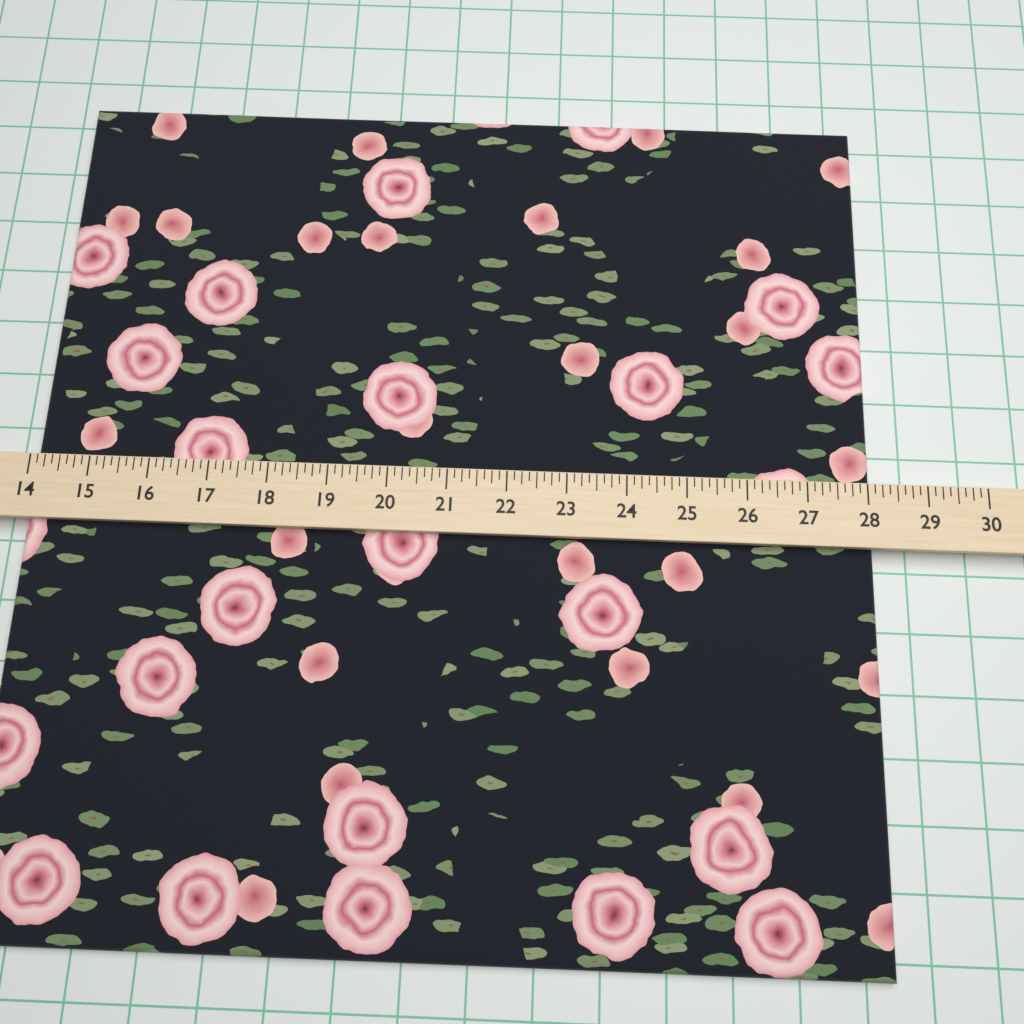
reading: 28.125 (no unit)
